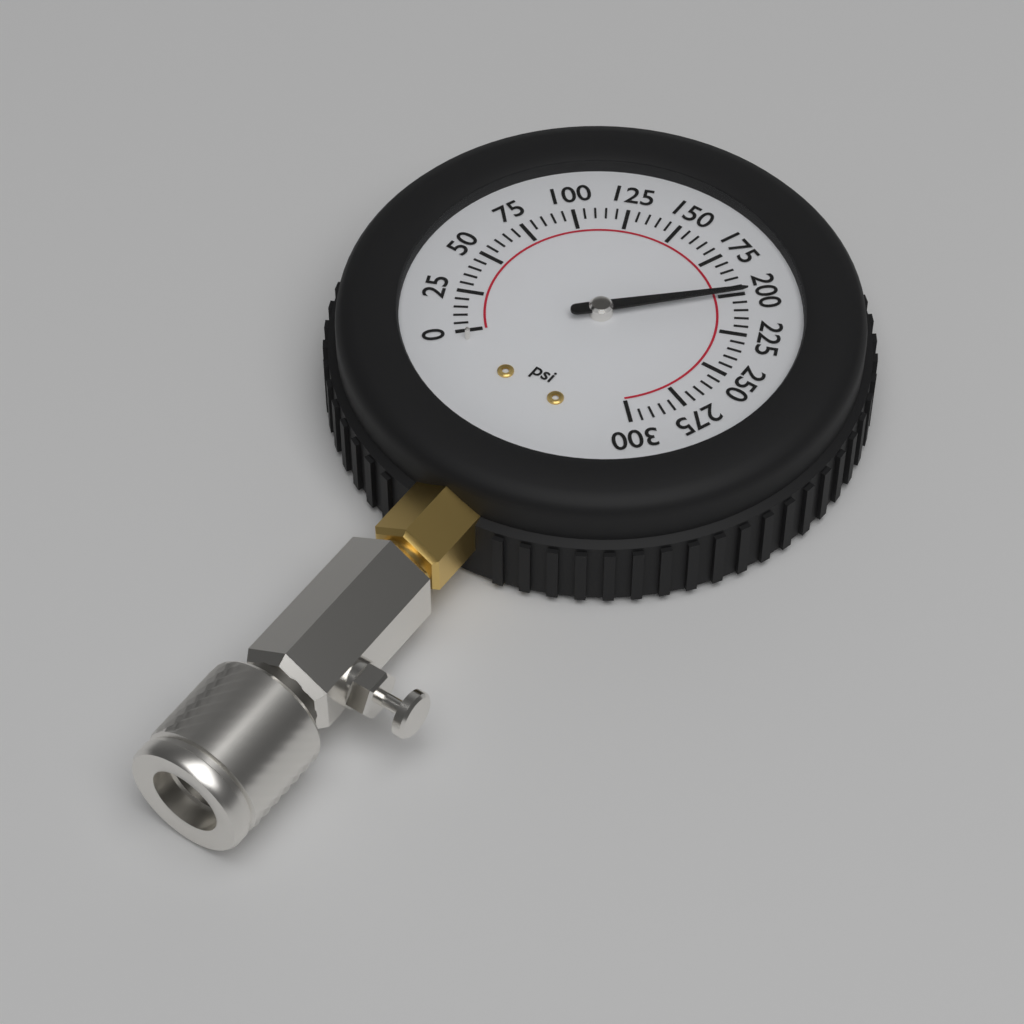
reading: 200 psi
